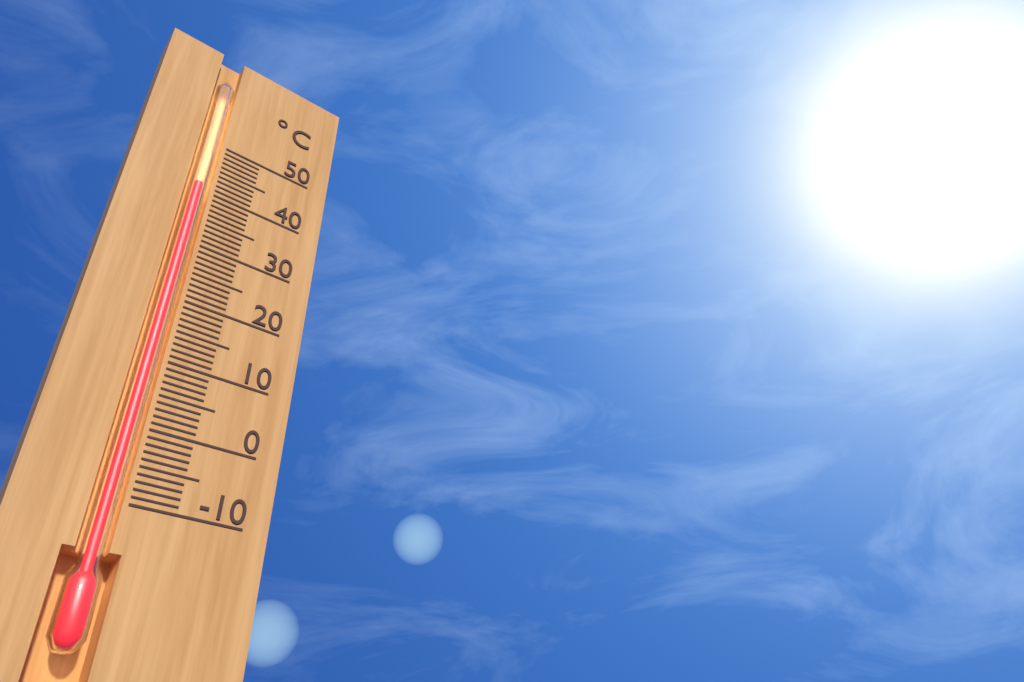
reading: 41 °C
